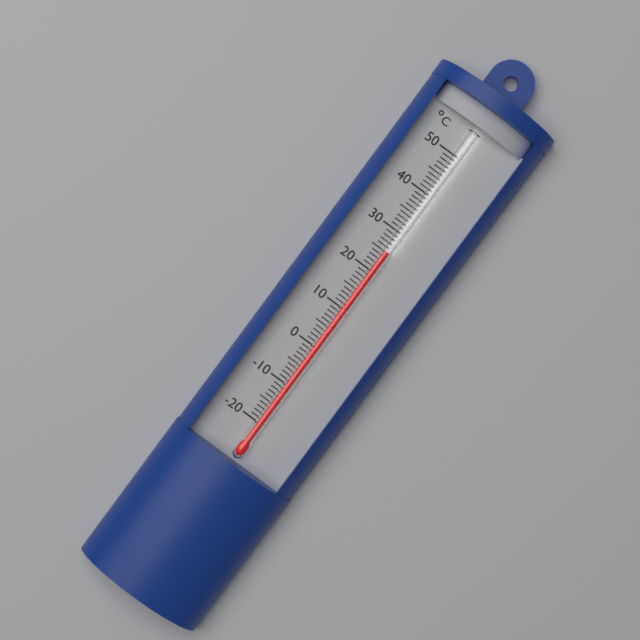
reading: 25 °C
